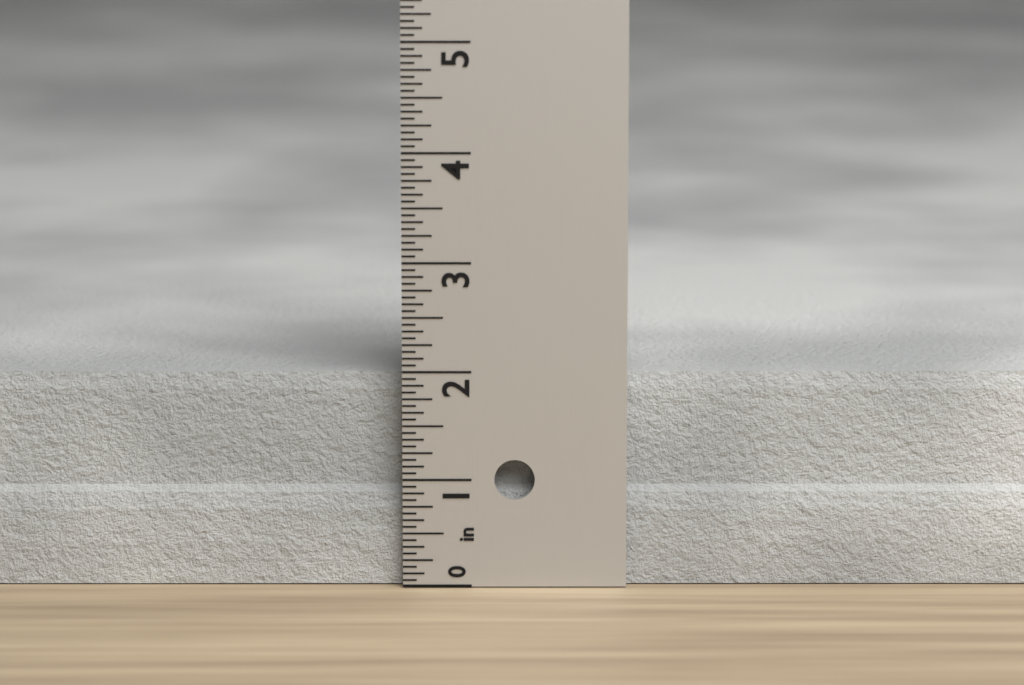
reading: 1.9375 in
